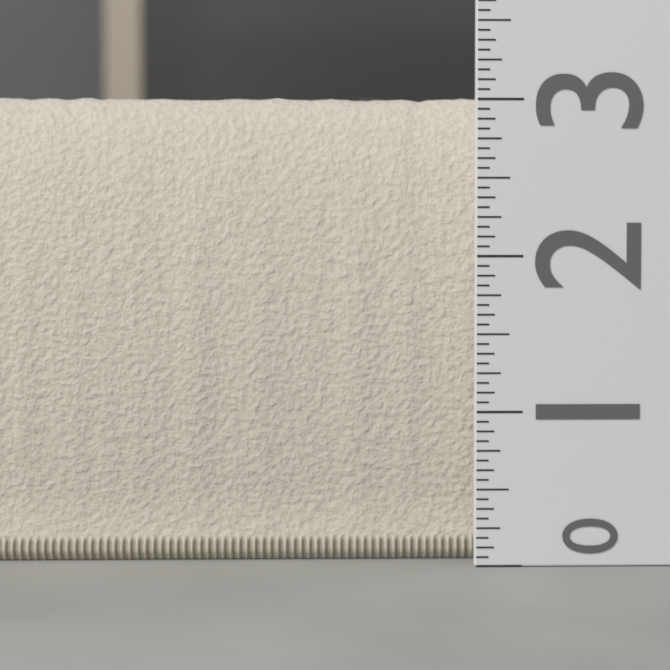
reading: 3.0625 (no unit)
